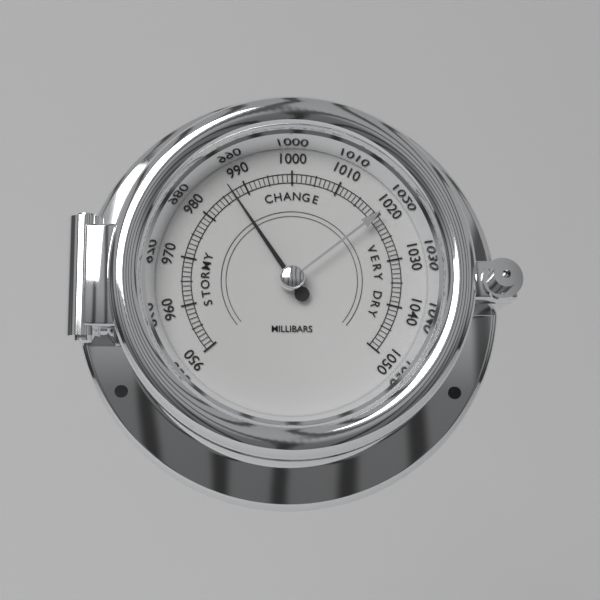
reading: 987 mbar
